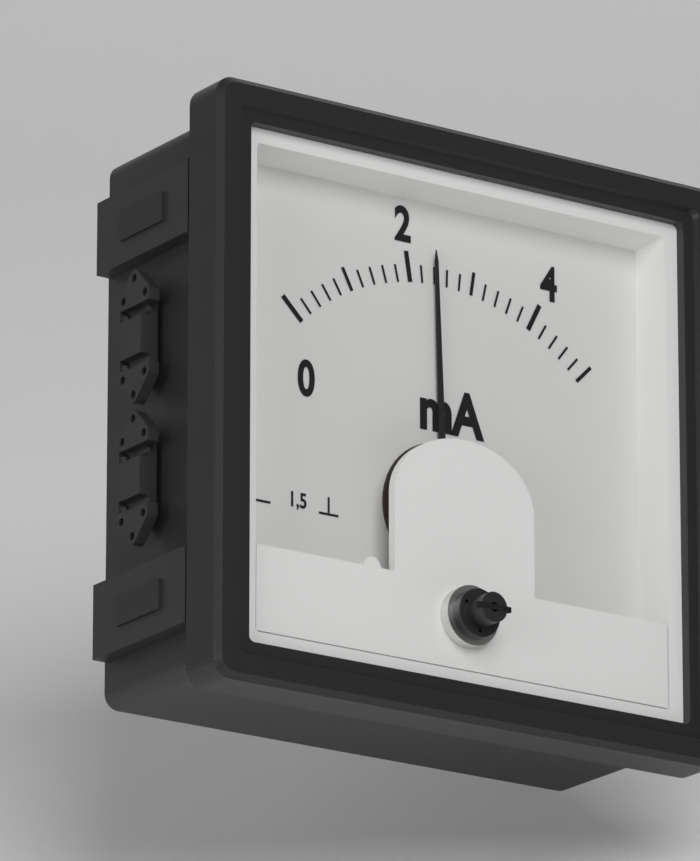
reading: 2.4 mA
